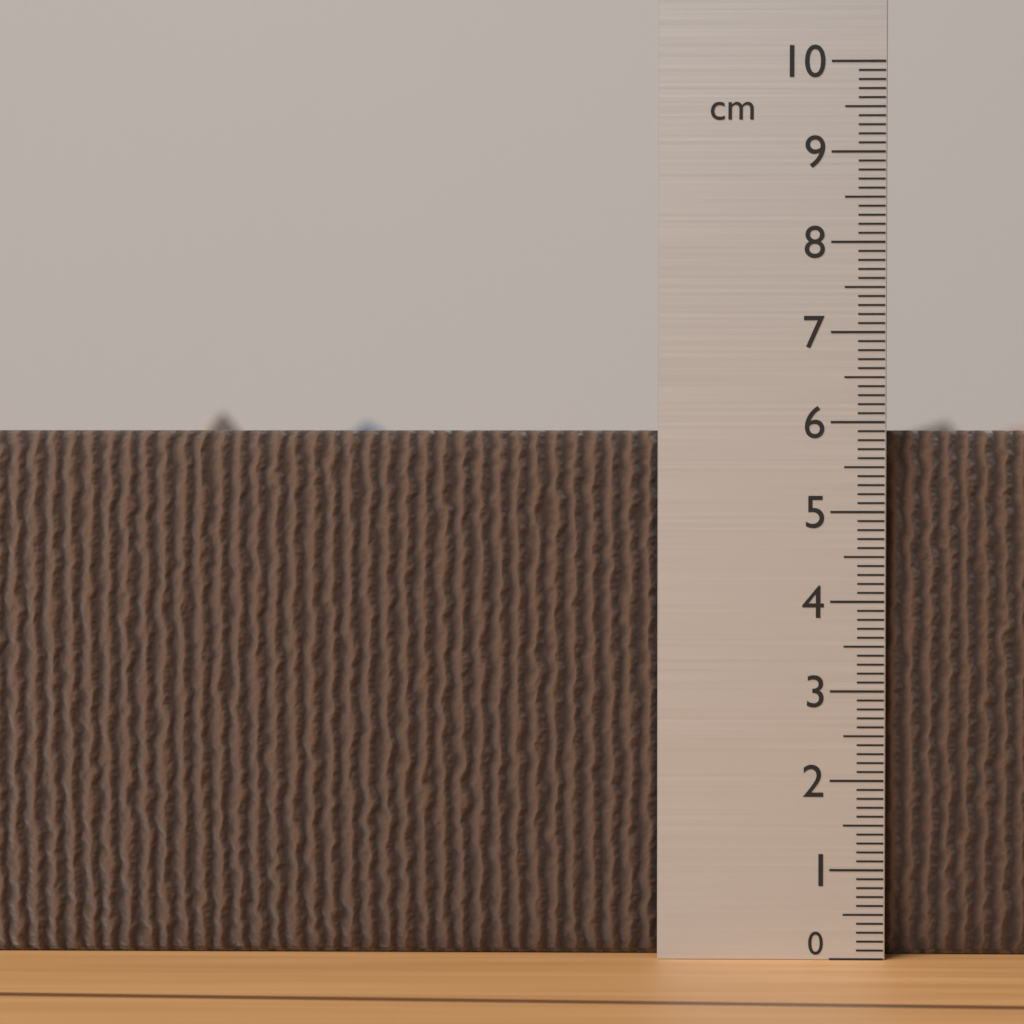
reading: 5.9 cm
